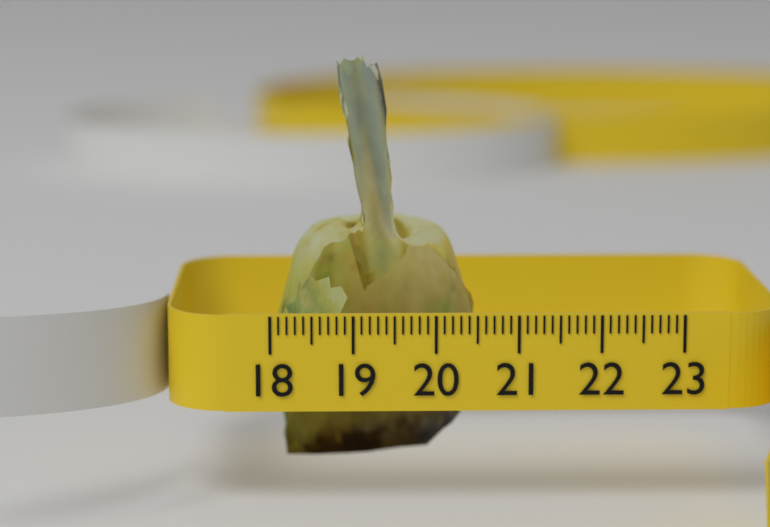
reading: 20.6 (no unit)
